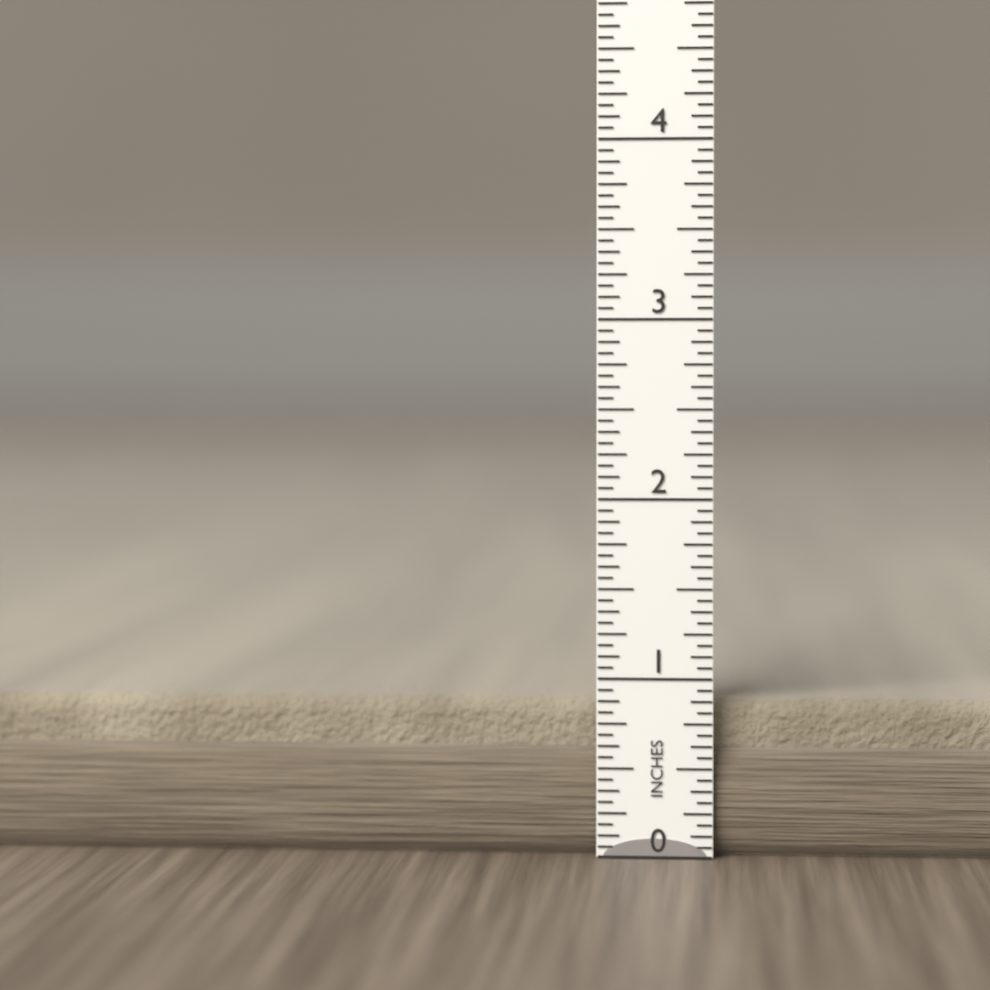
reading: 0.8750 in
